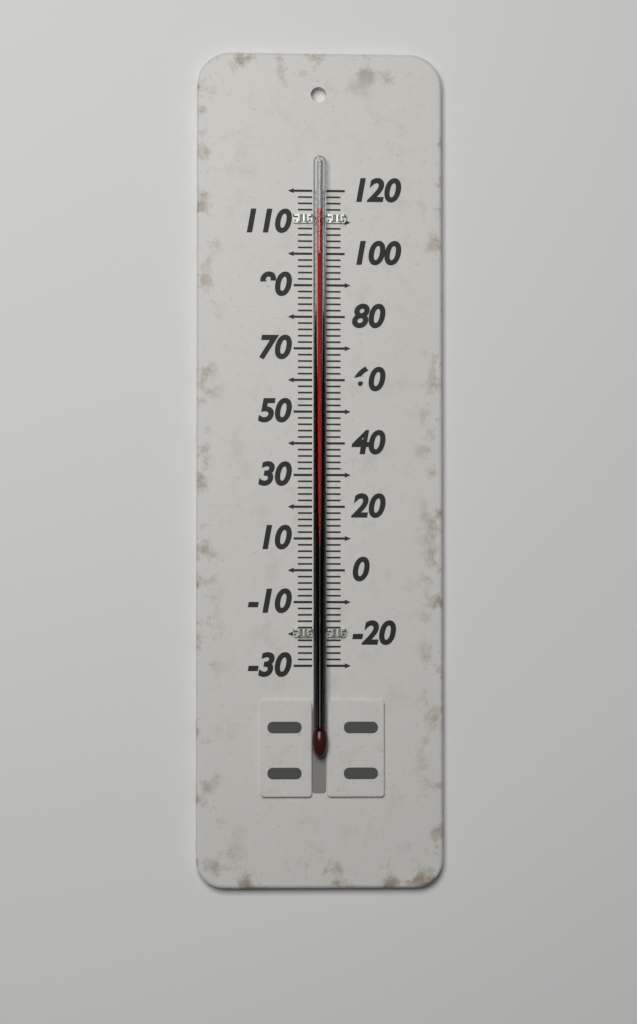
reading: 114 (no unit)
